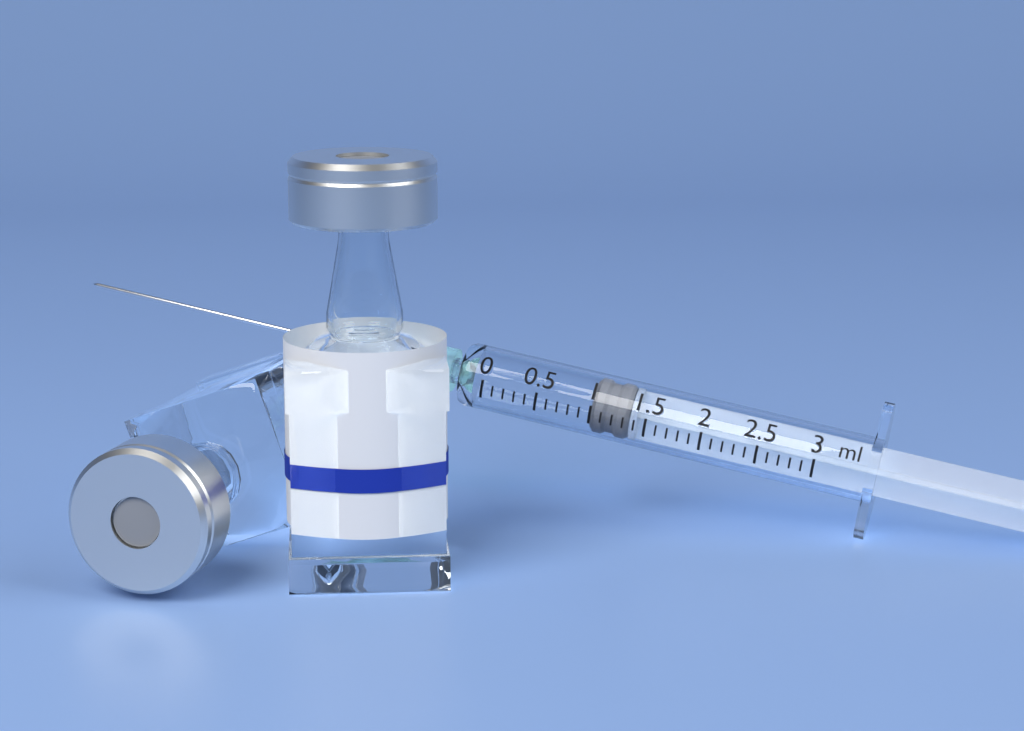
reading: 1.0 ml
